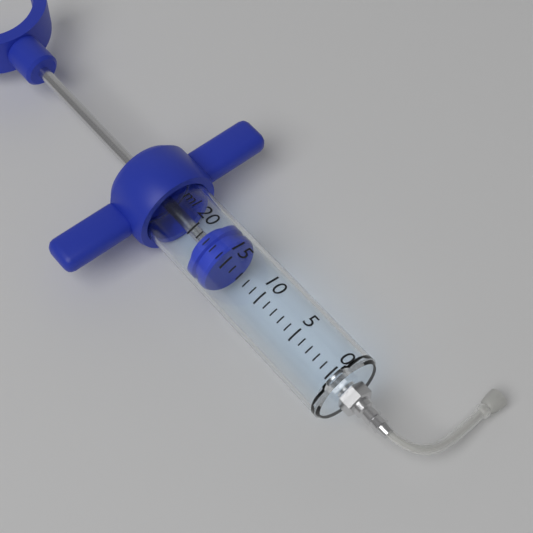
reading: 16 ml
